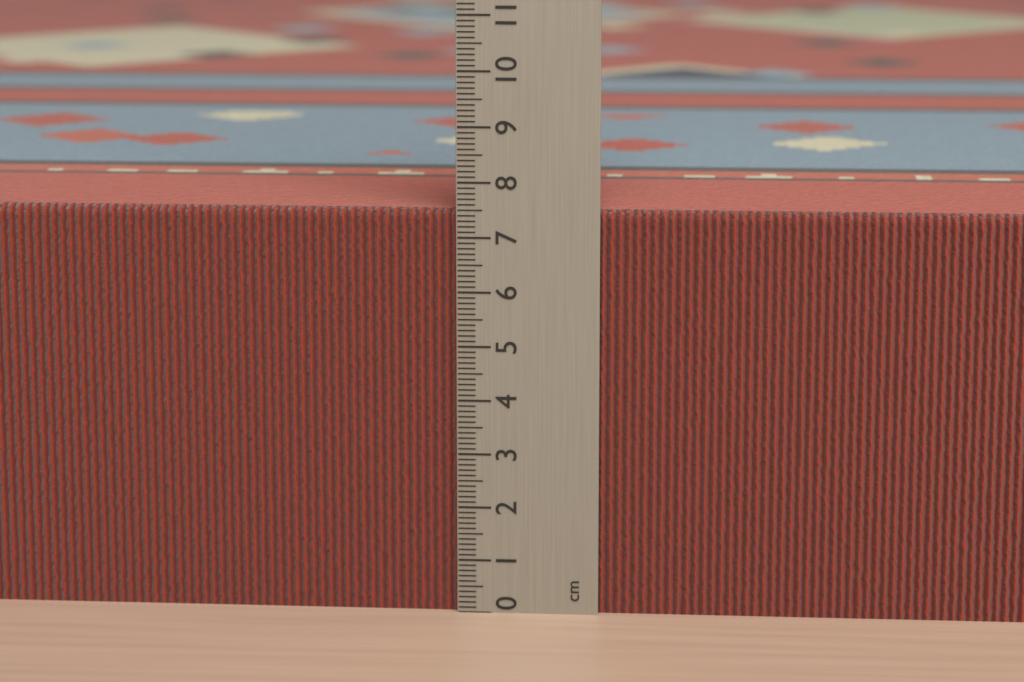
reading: 7.5 cm
